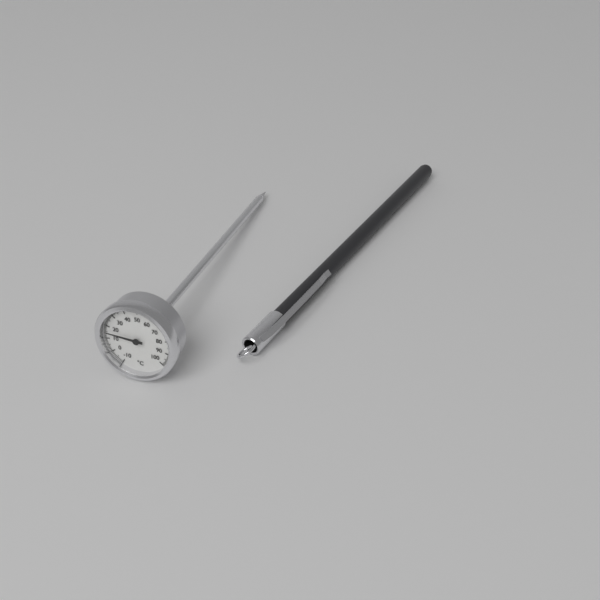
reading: 15 °C
